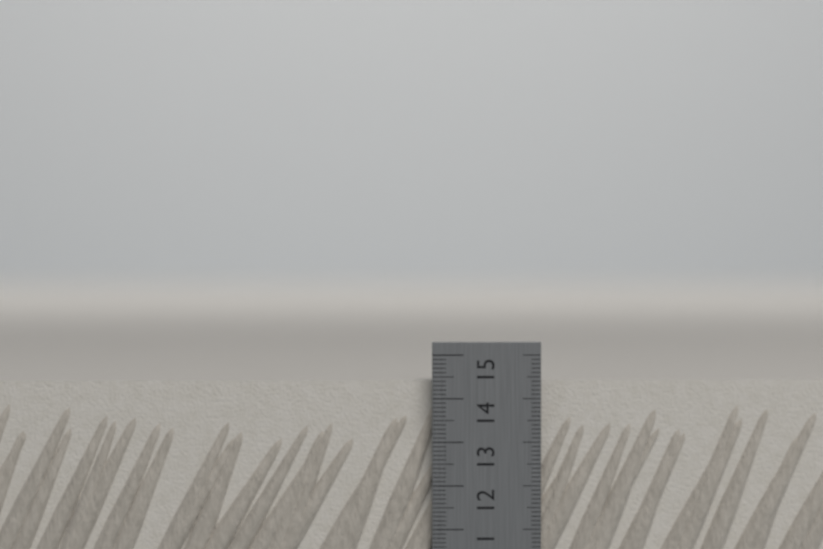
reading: 14.4 cm
